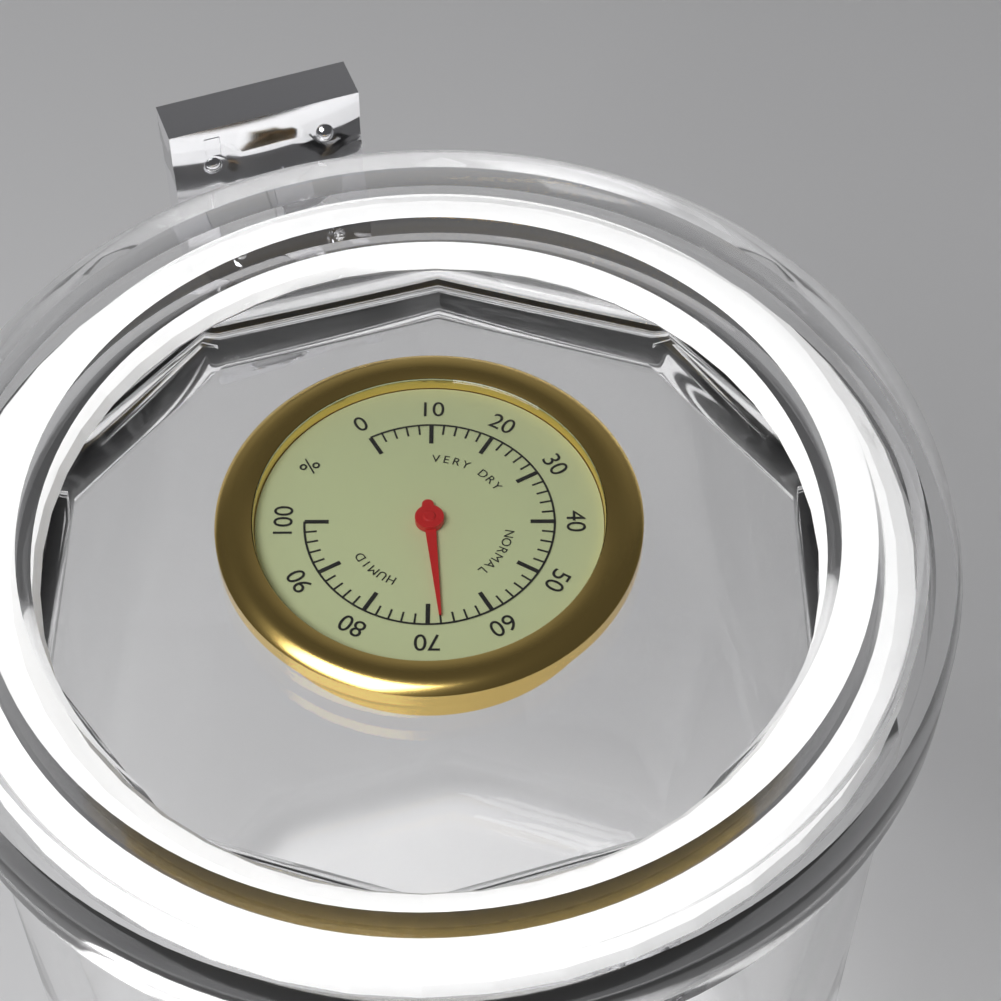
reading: 68 %
